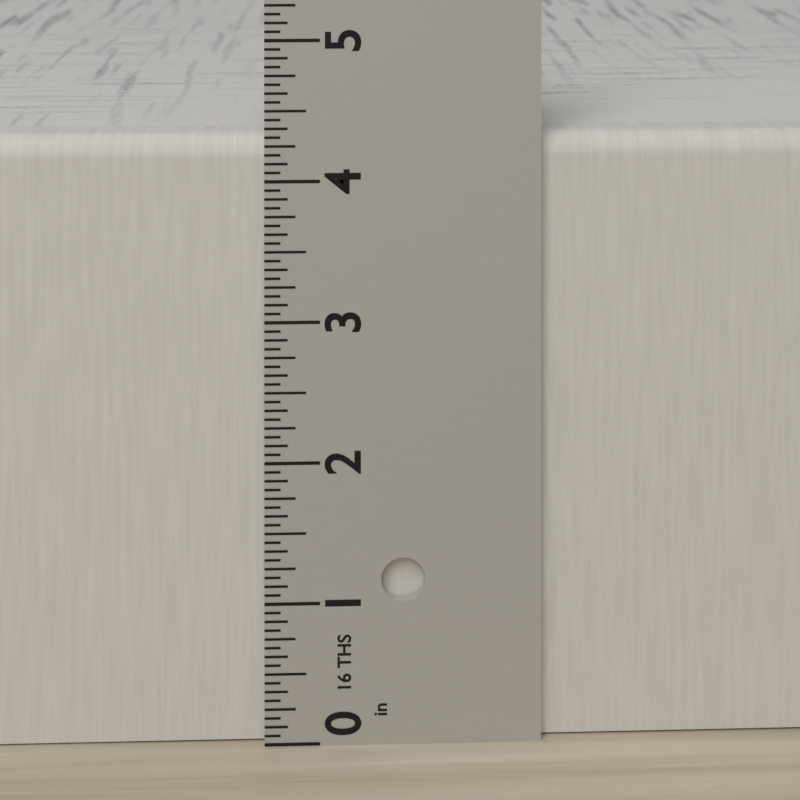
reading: 4.3125 in
